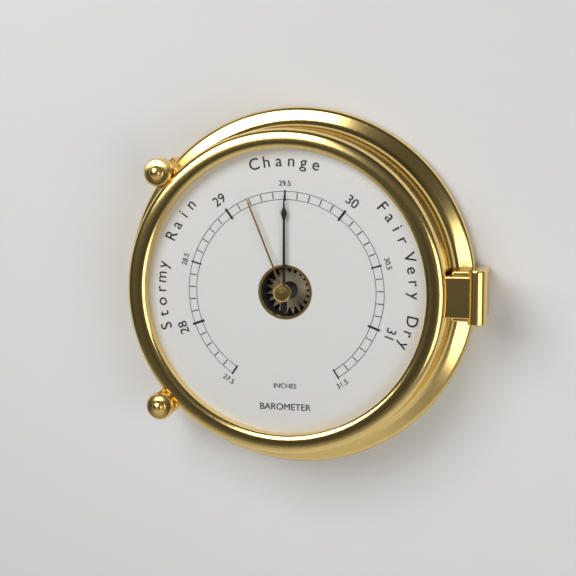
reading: 29.5 inches
